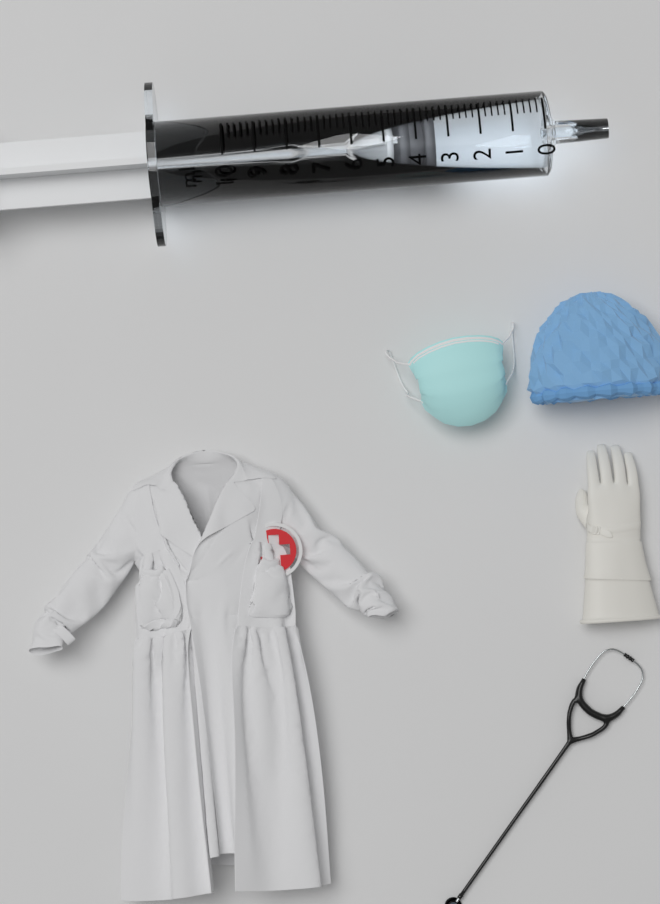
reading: 3.4 ml
